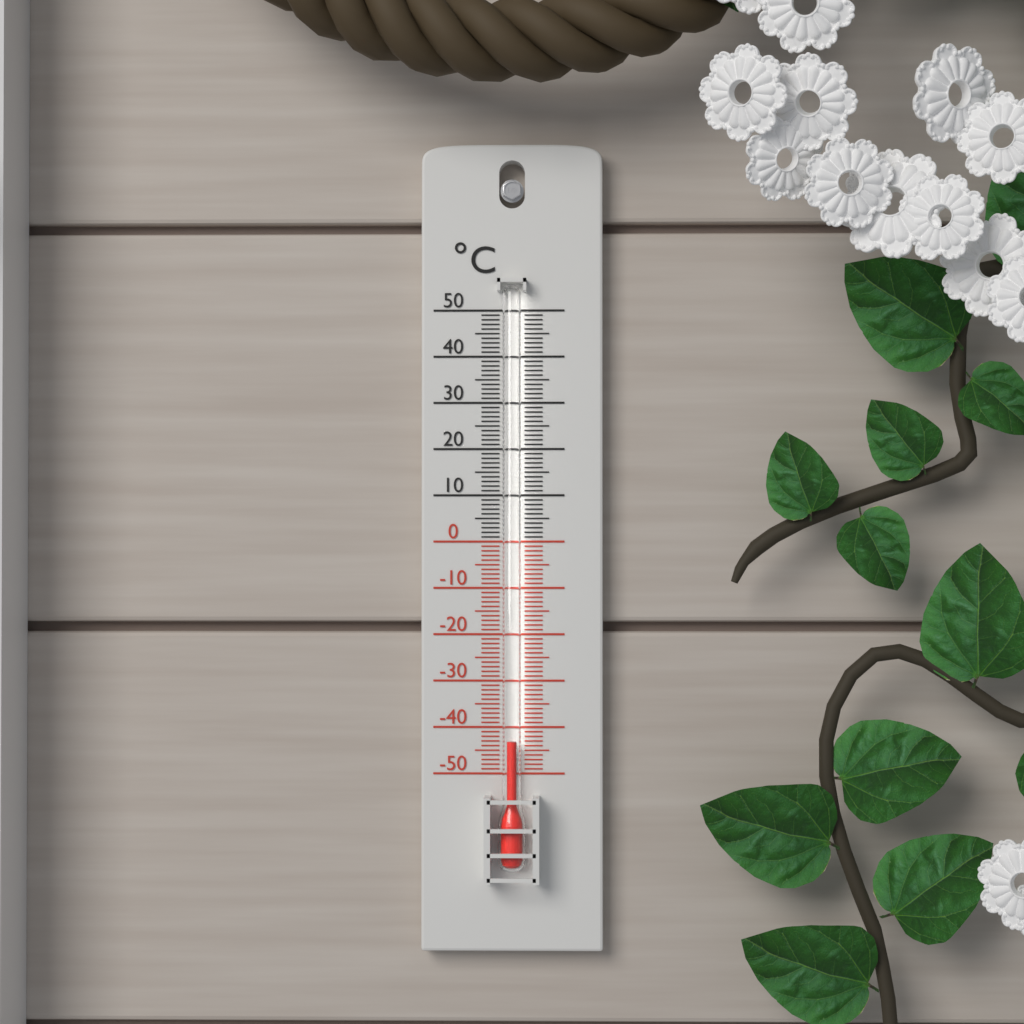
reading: -43 °C
